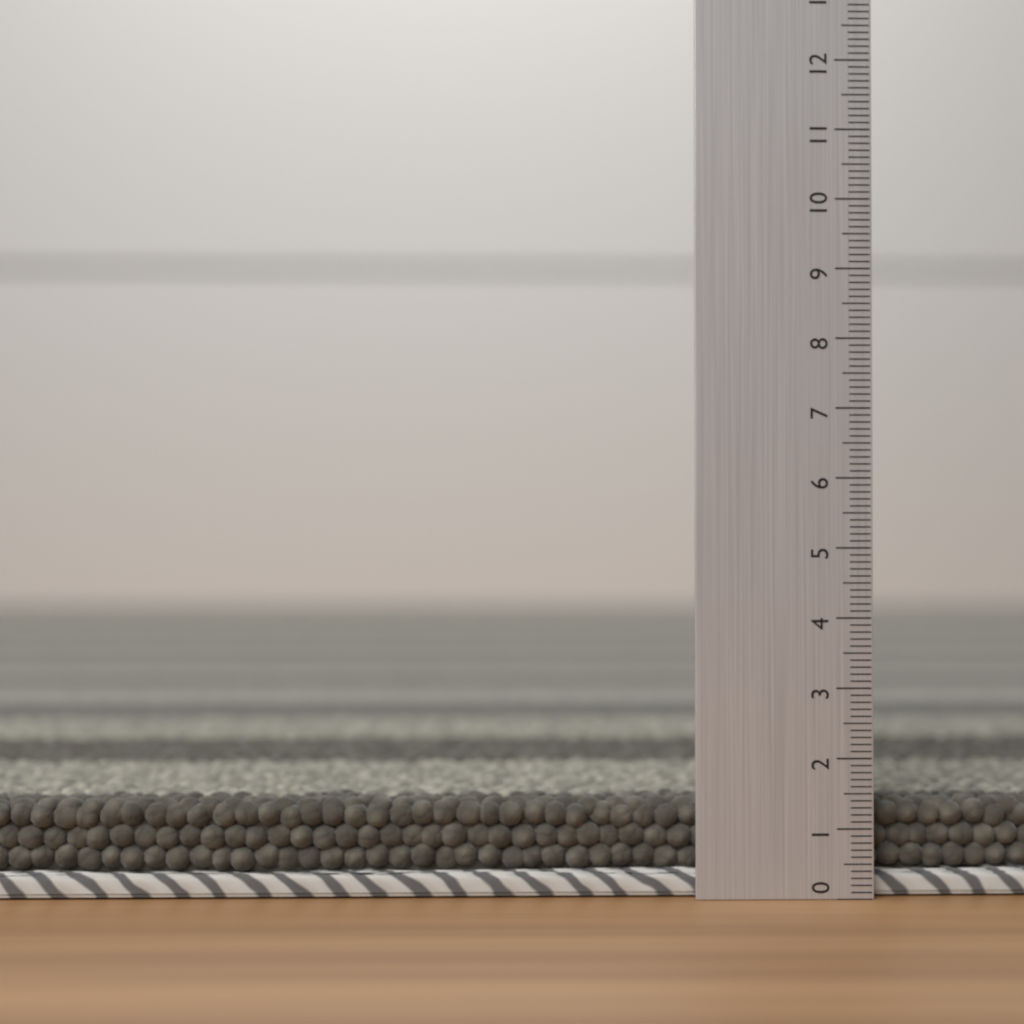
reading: 1.4 (no unit)
